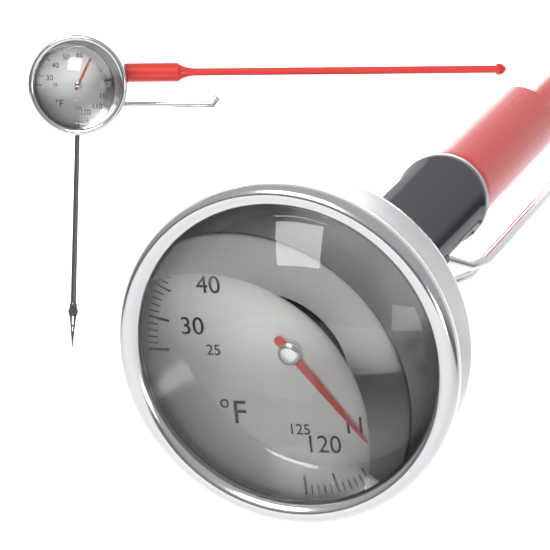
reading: 111 °F
